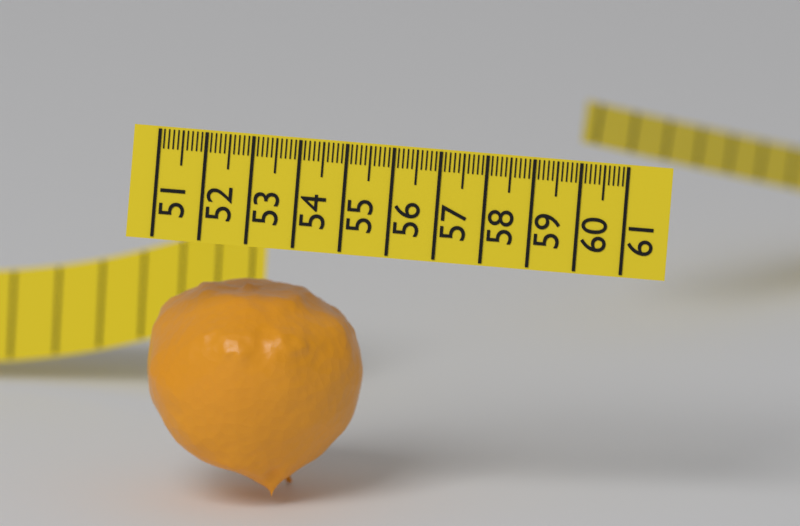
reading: 55.6 (no unit)
